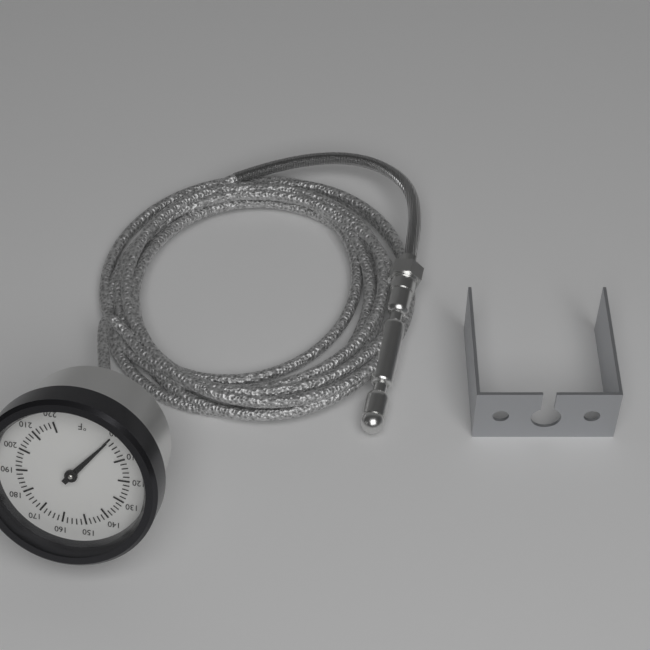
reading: 100 °F
